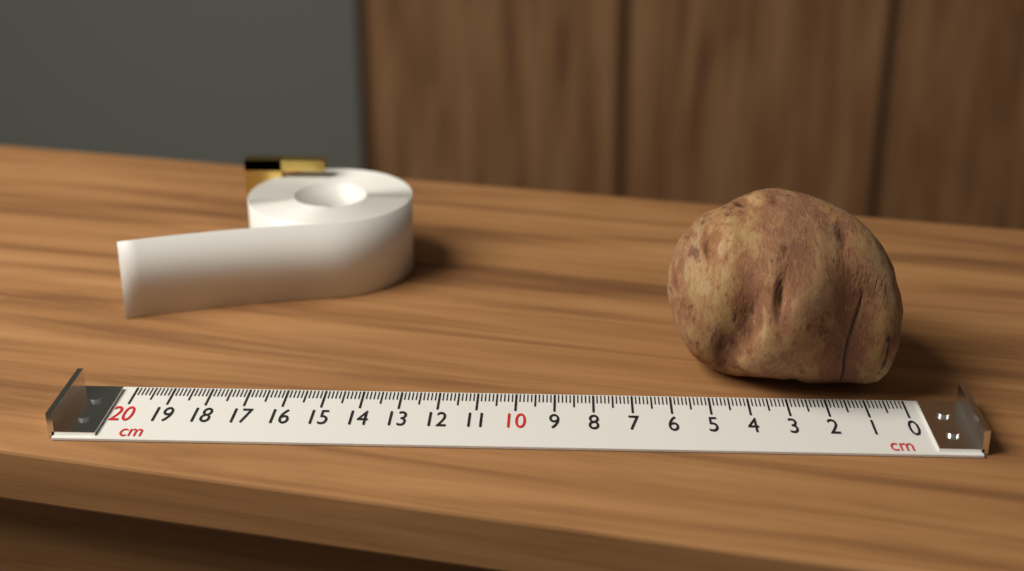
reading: 6.0 cm
